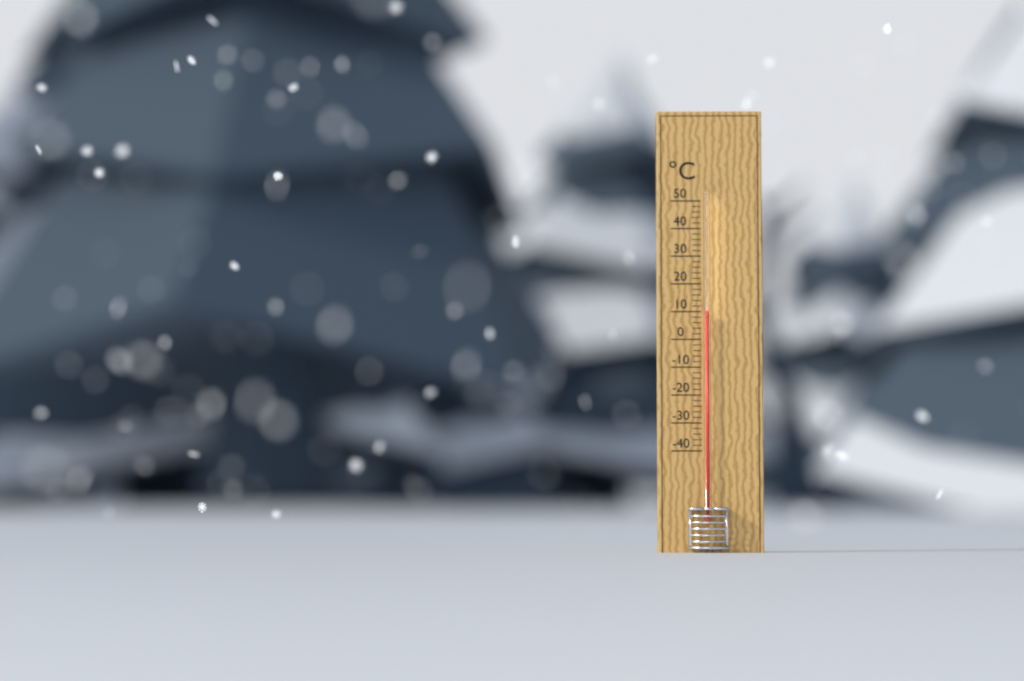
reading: 10 °C
